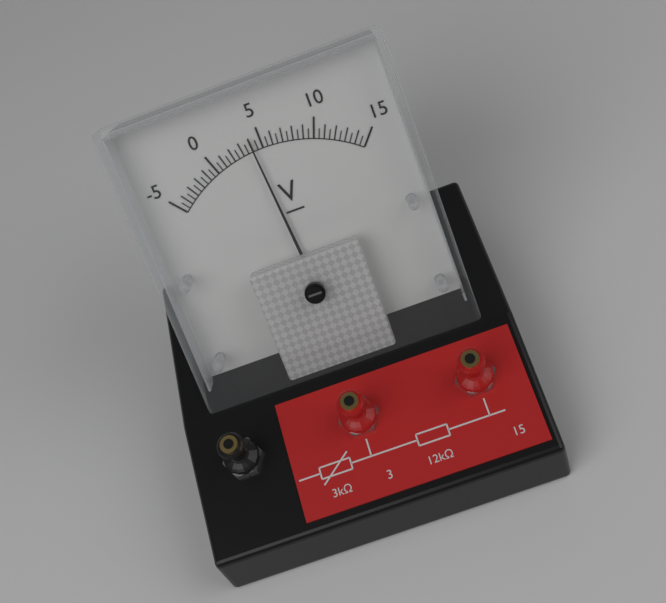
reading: 4.0 V
